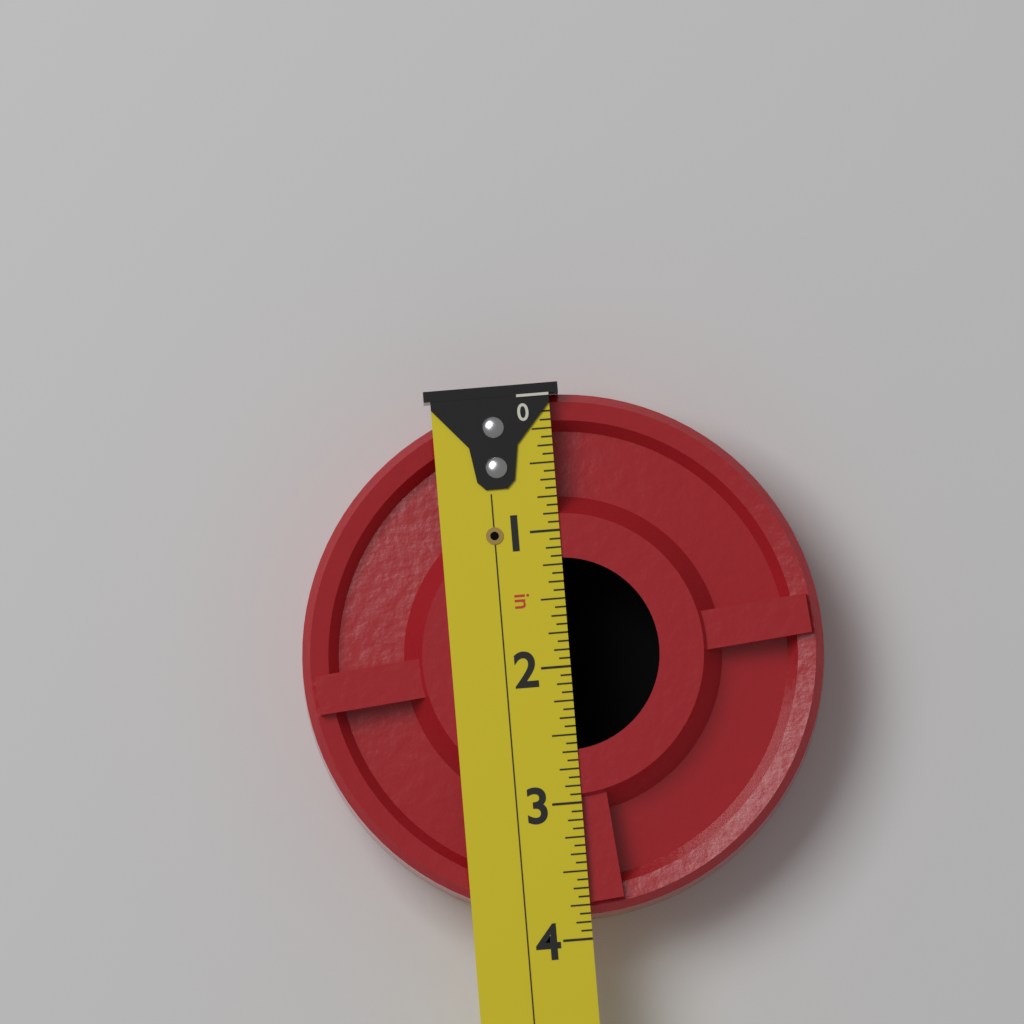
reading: 3.8125 in
